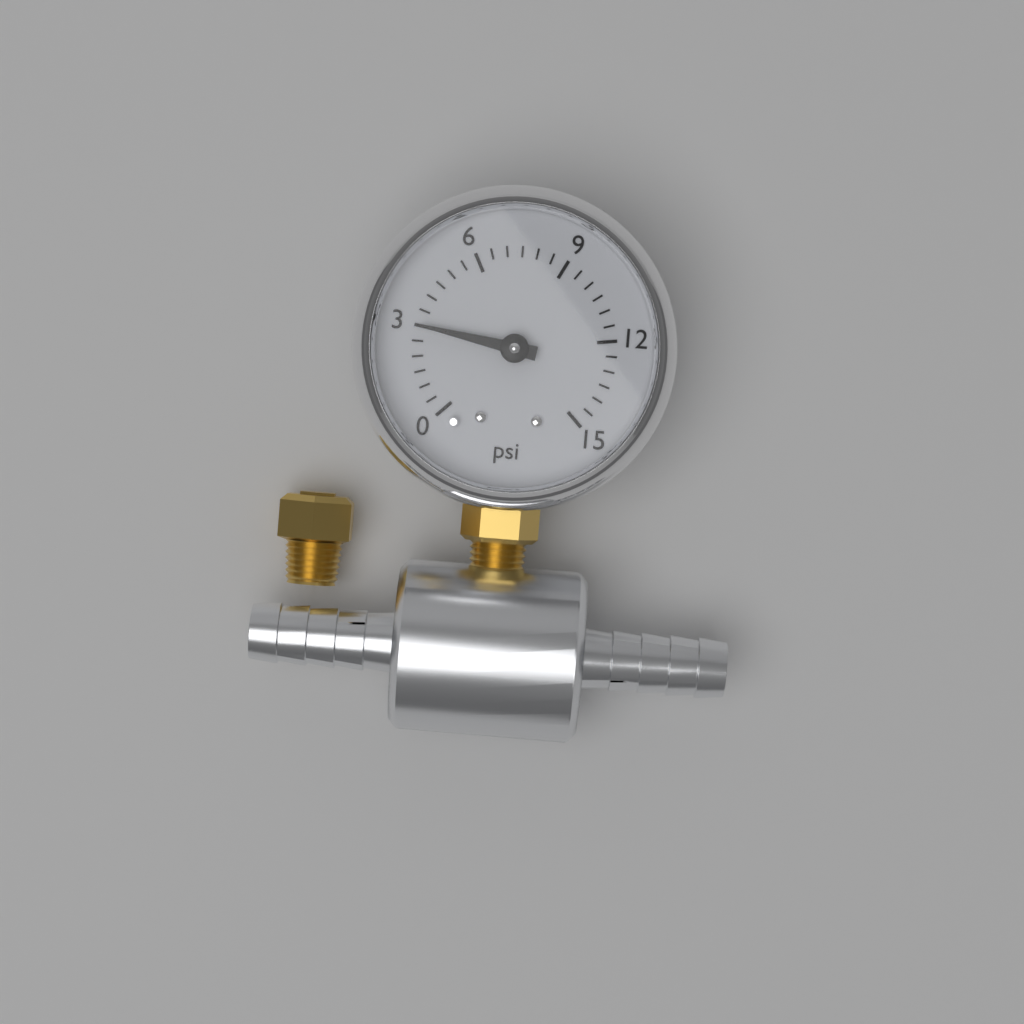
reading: 3.0 psi
